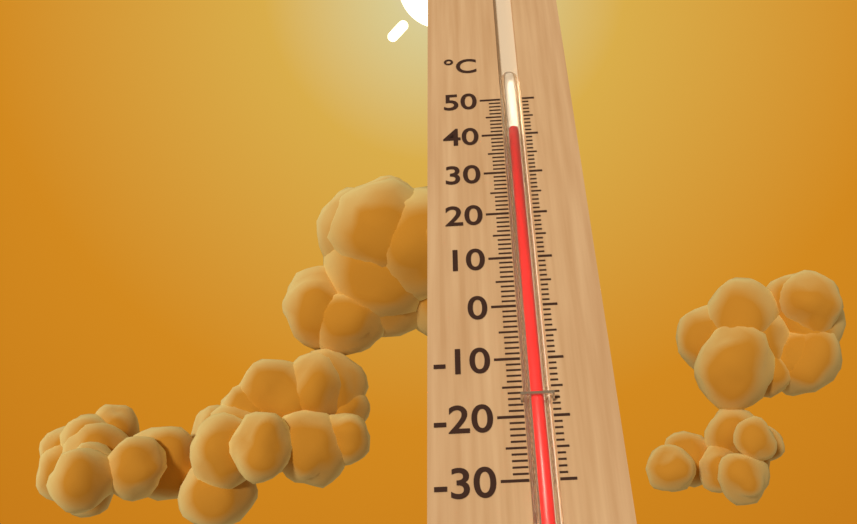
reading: 41 °C
